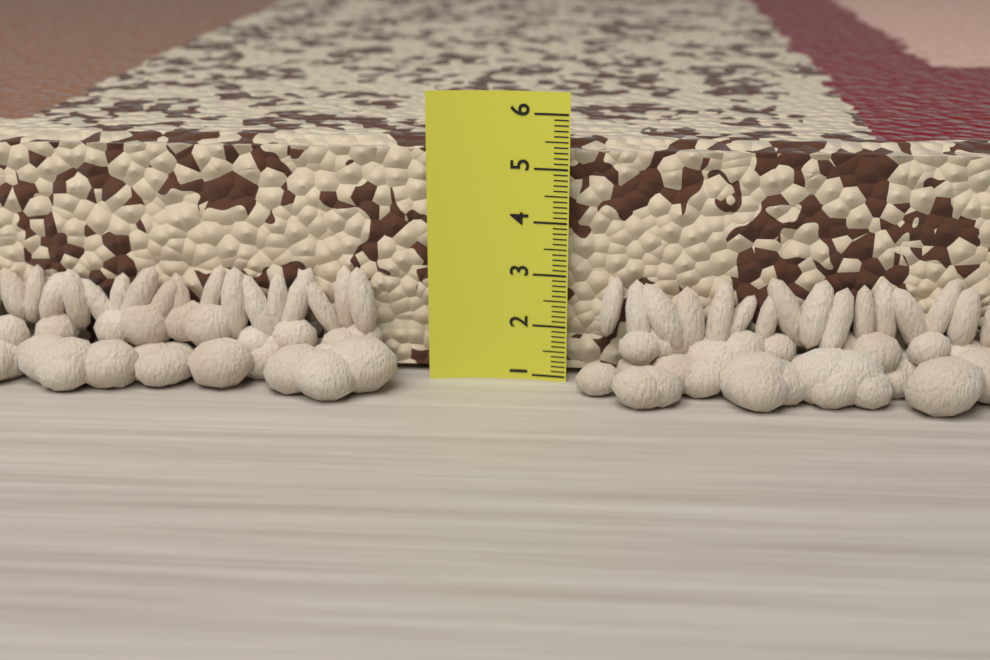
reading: 5.4 (no unit)
